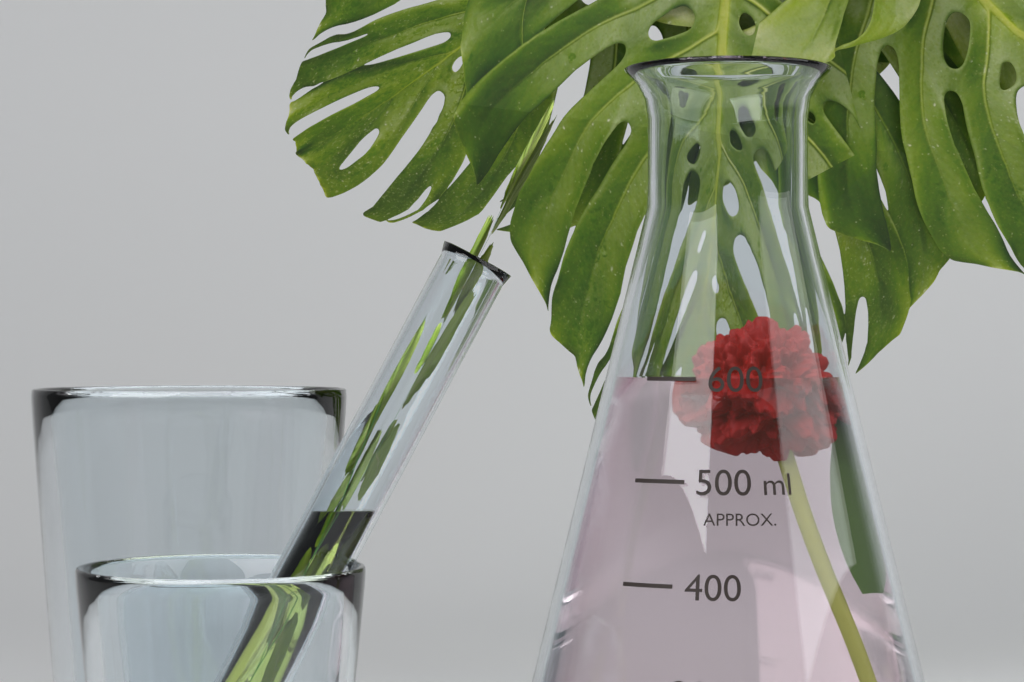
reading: 600 ml
